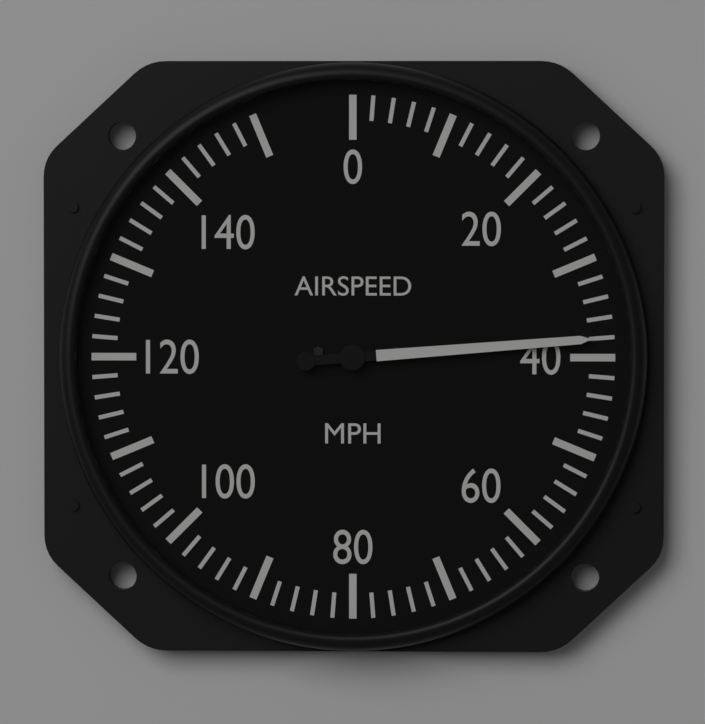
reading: 38 mph
